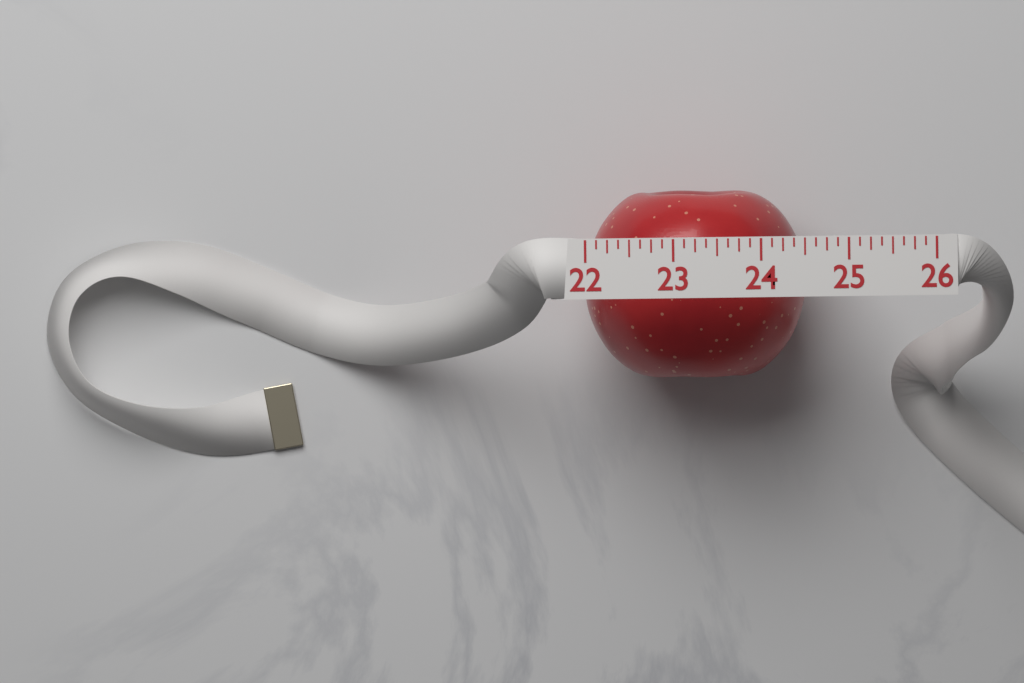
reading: 24.500 (no unit)
